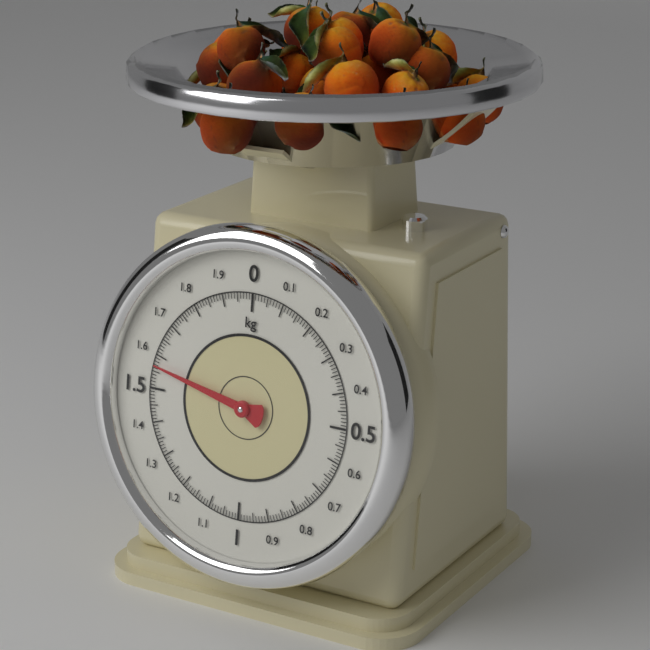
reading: 1.57 kg
